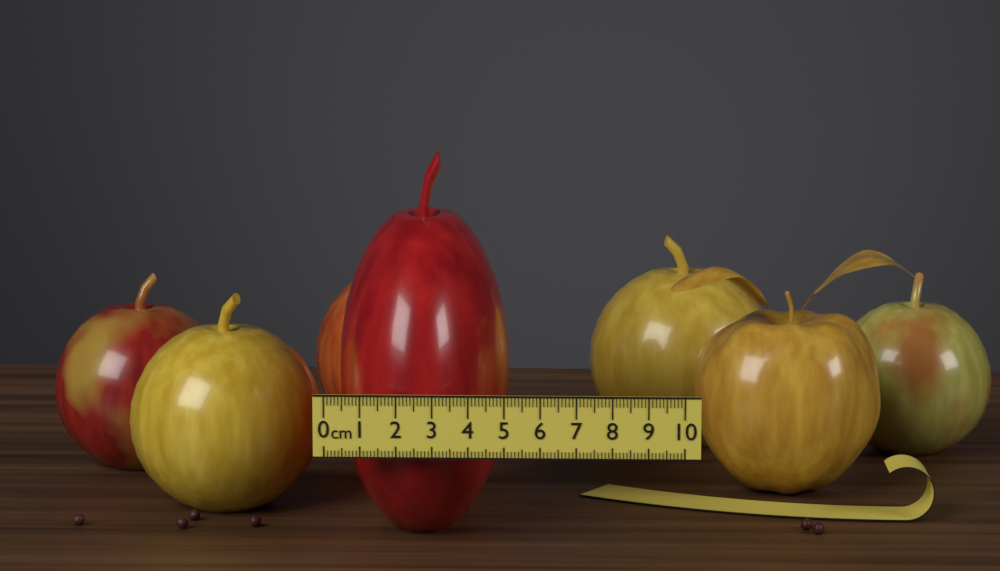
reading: 5.0 cm
